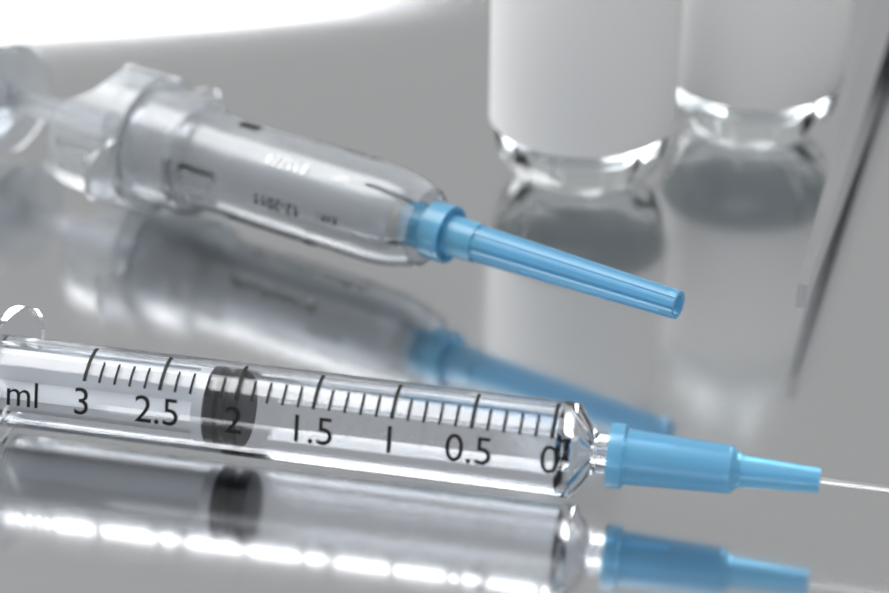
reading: 2.0 ml
